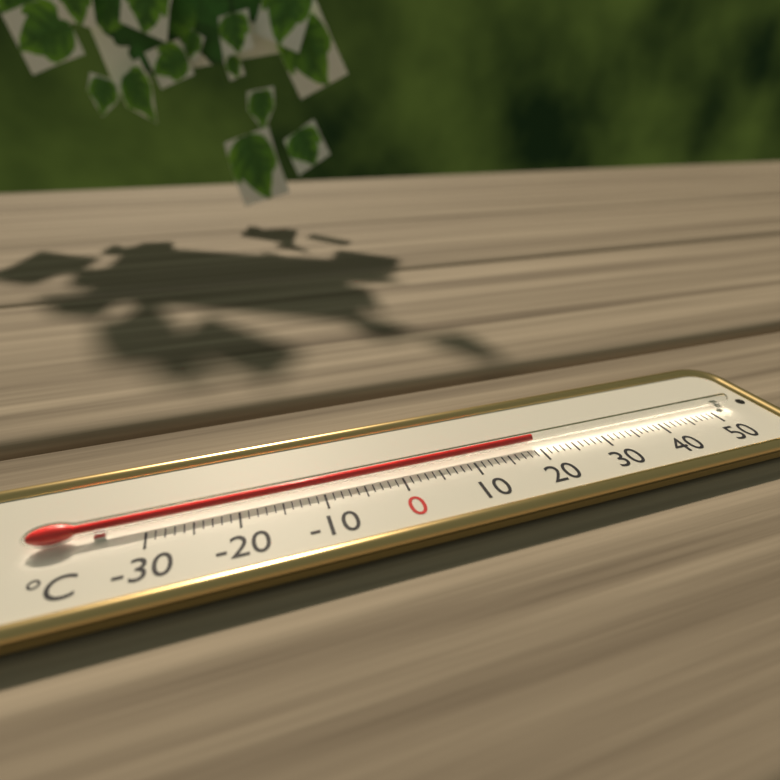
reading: 19 °C
